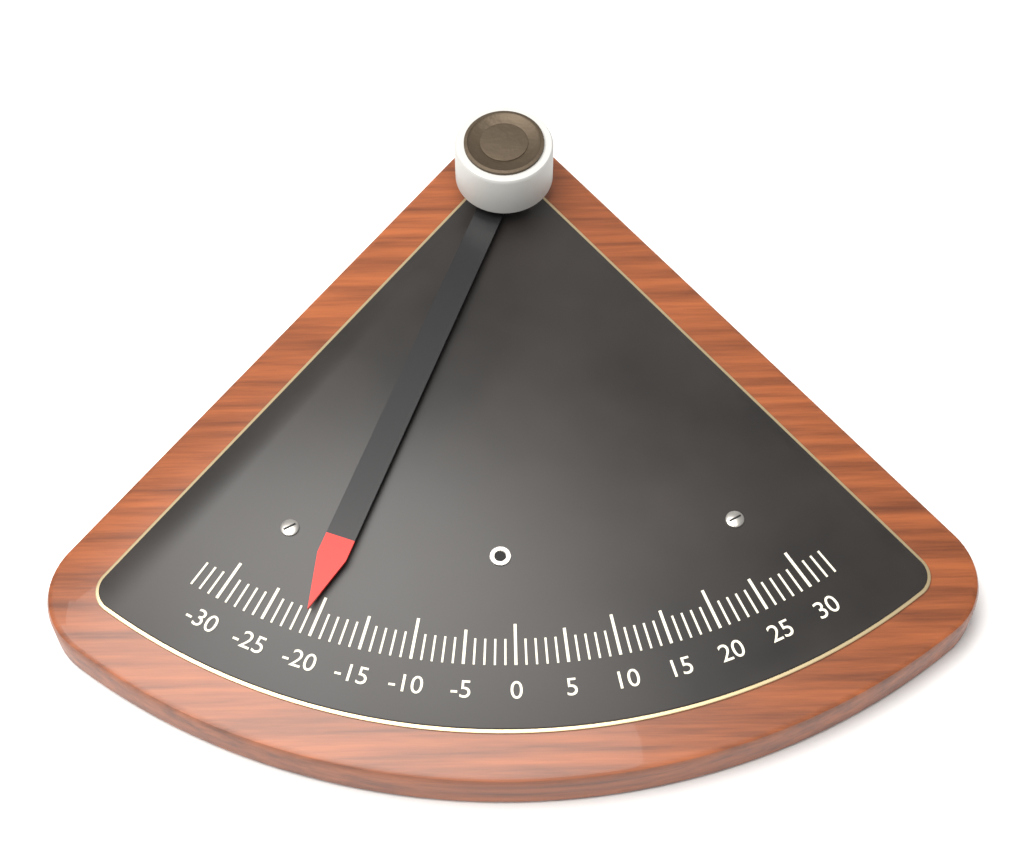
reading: -21 (no unit)
